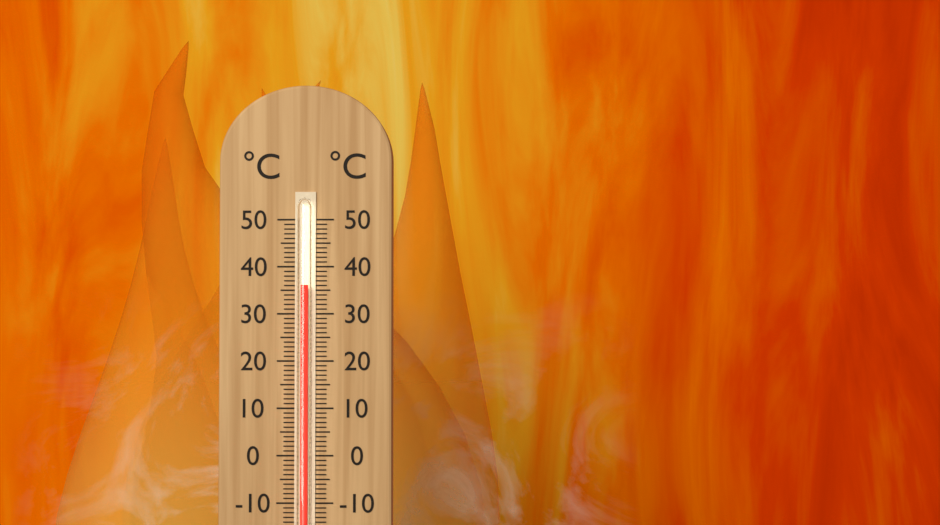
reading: 36 °C
